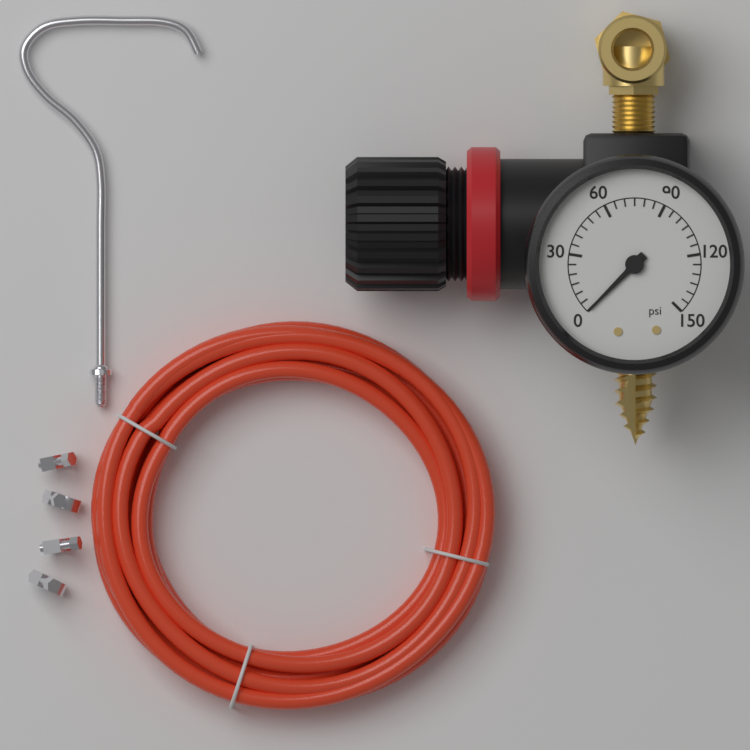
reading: 0 psi
